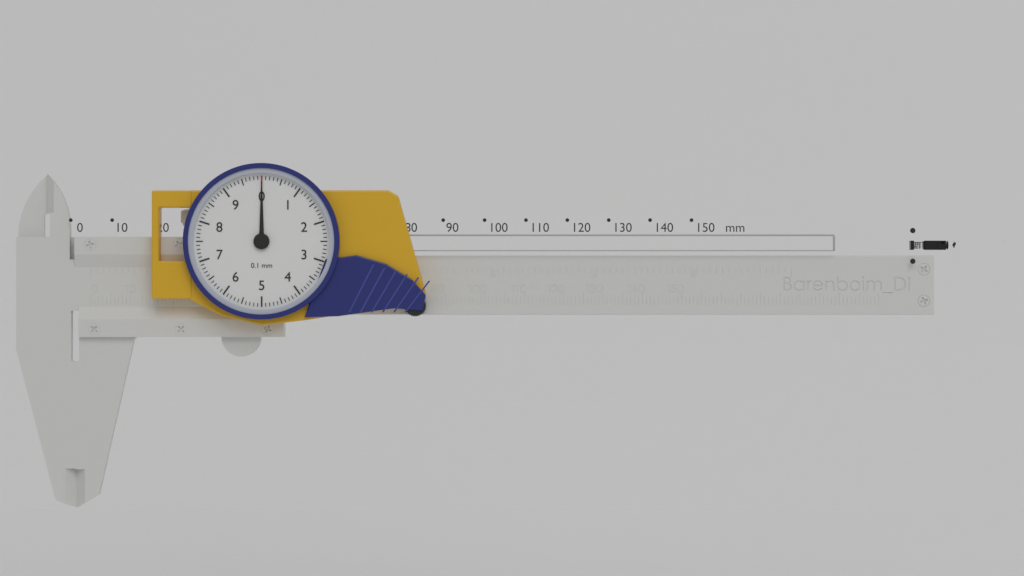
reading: 0.0 mm
